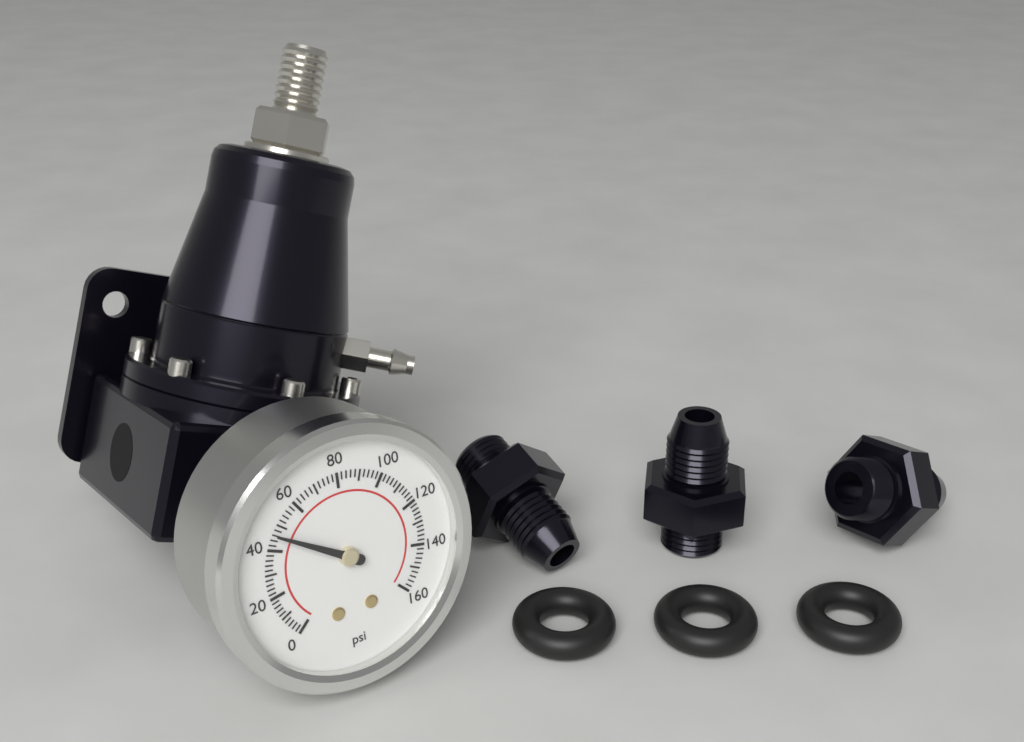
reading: 46 psi
